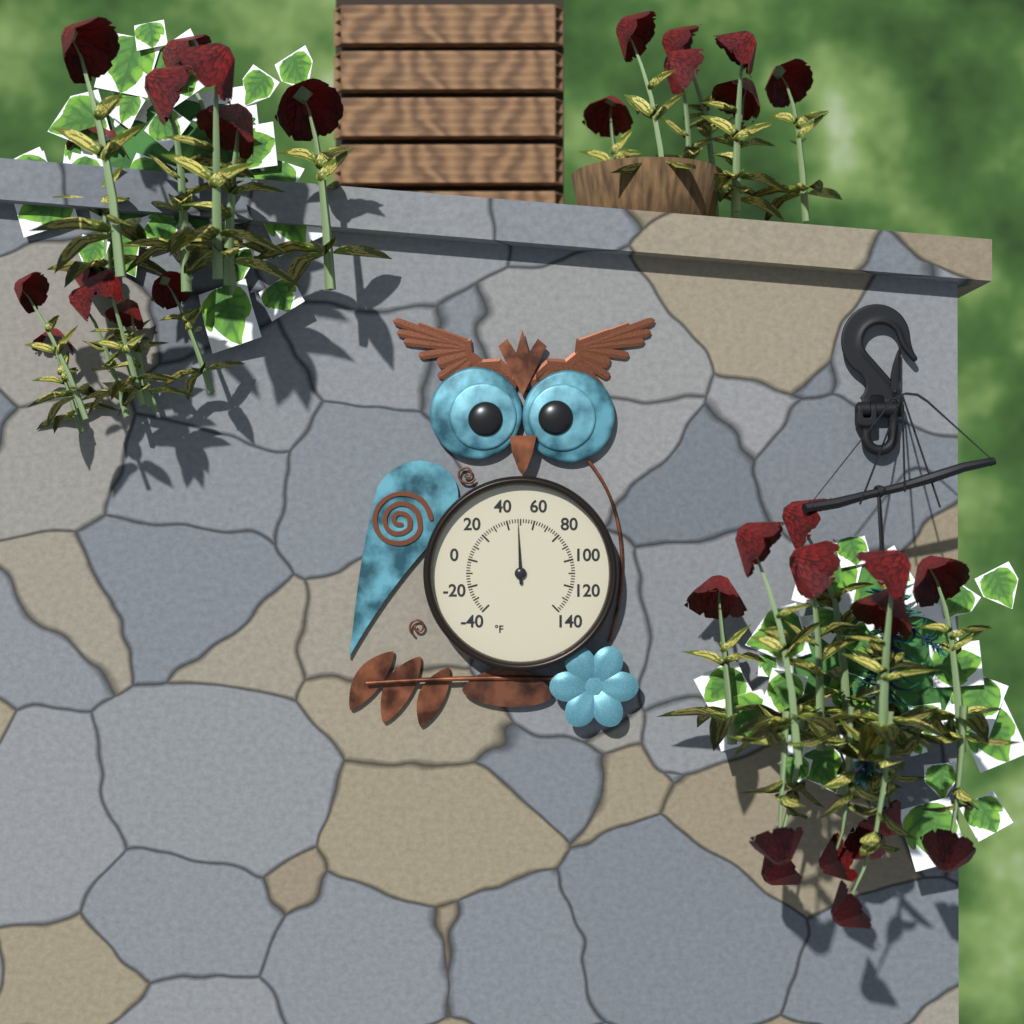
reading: 48 °F
